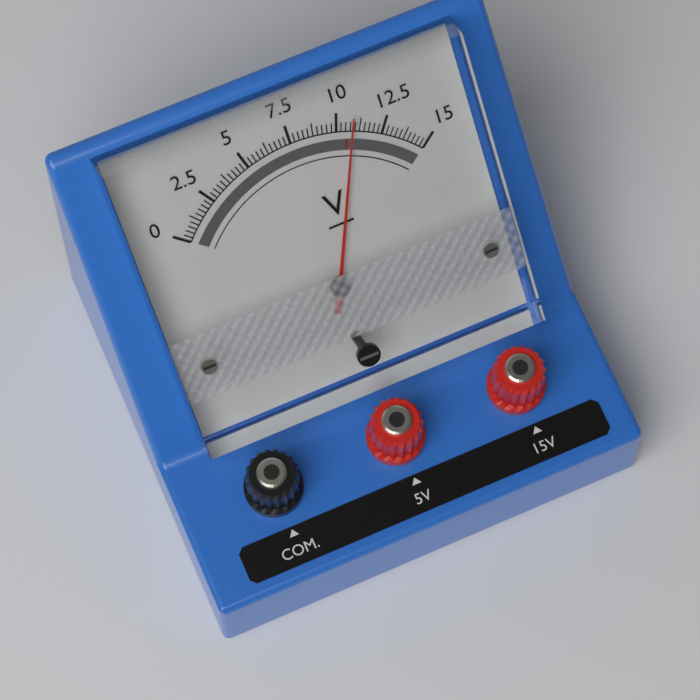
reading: 10.75 V
